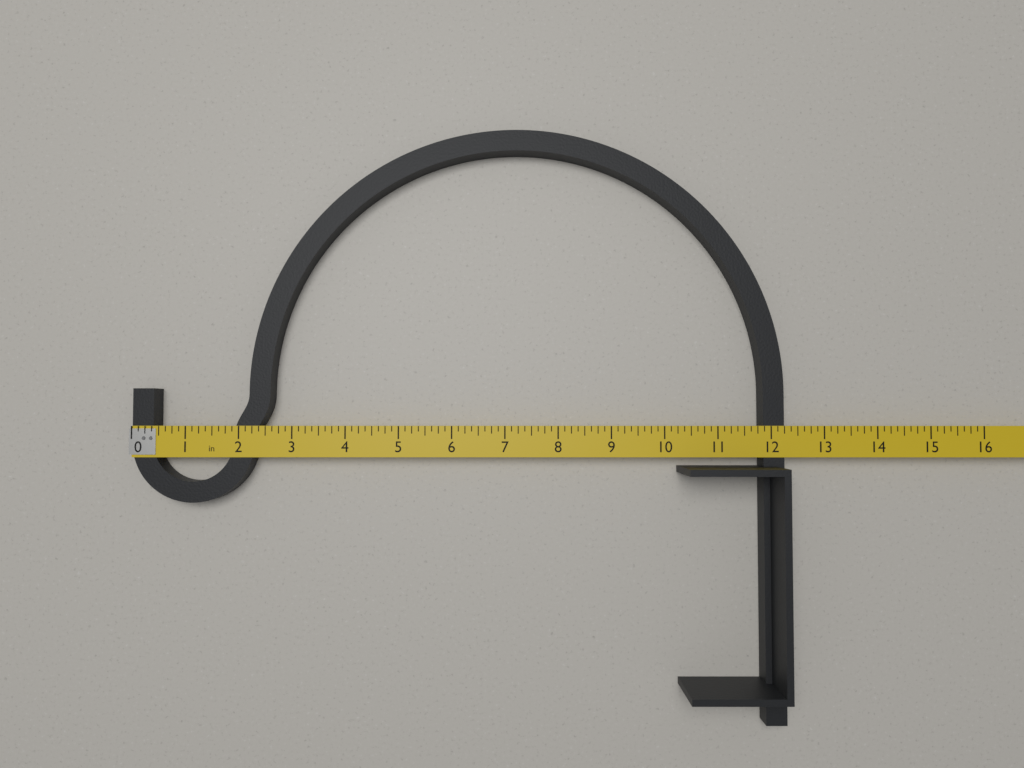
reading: 12.250 in
